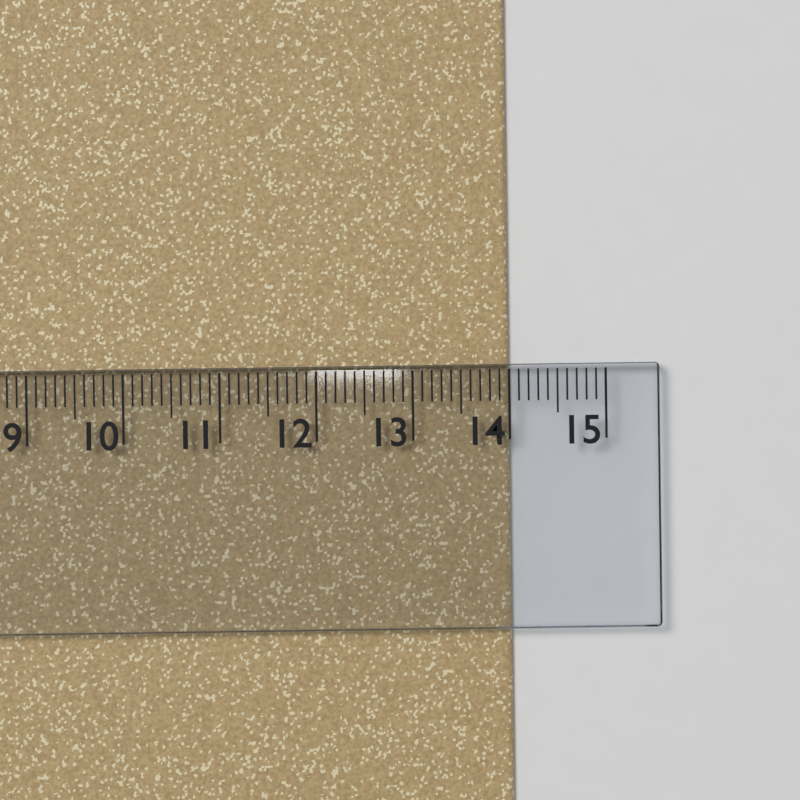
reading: 14.0 cm
